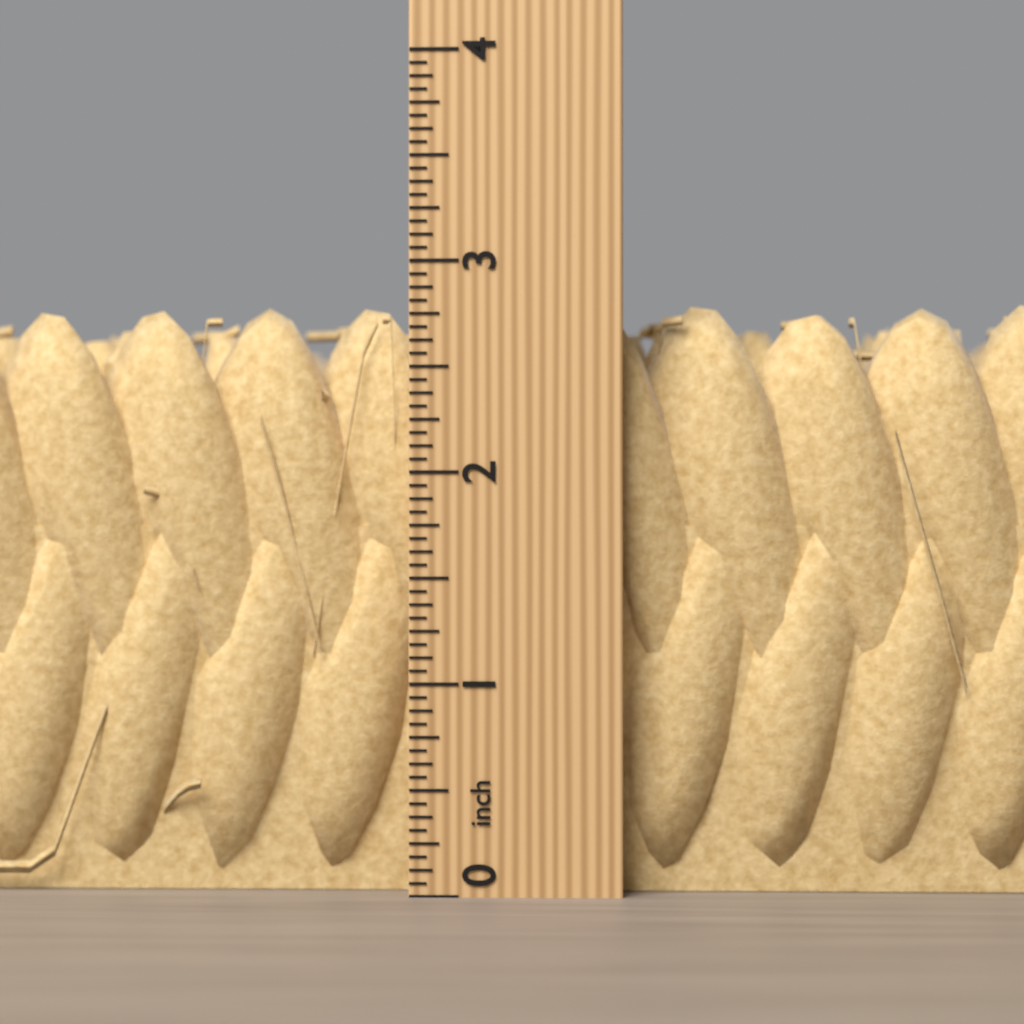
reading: 2.8125 inch
